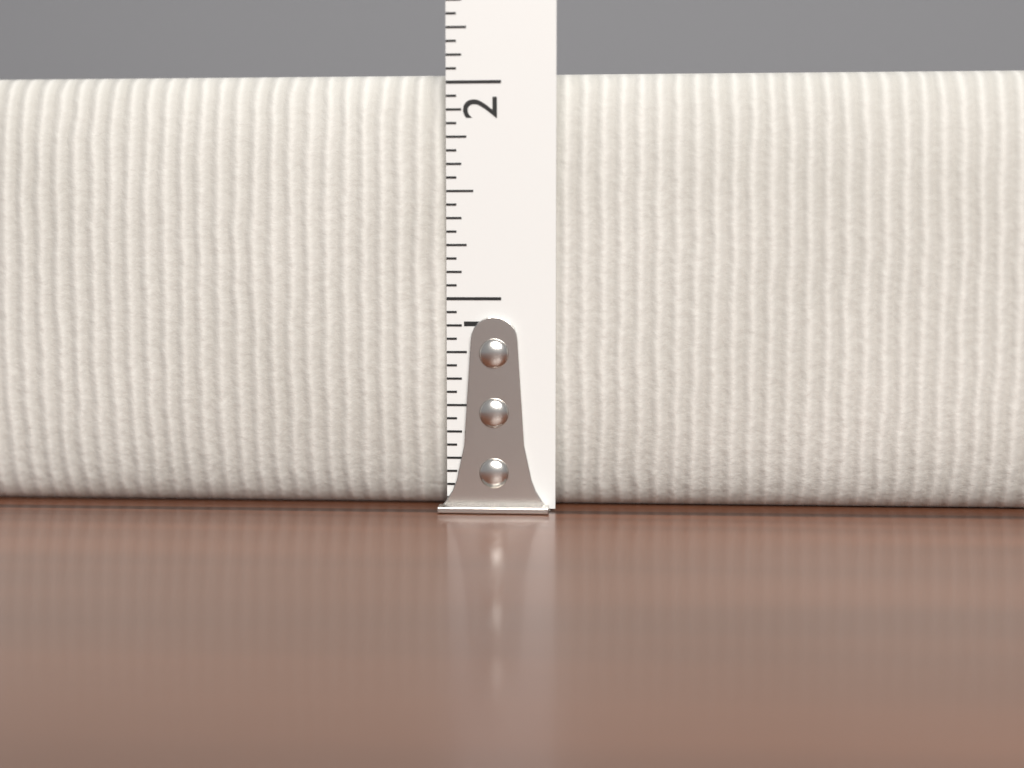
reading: 2.0625 in
